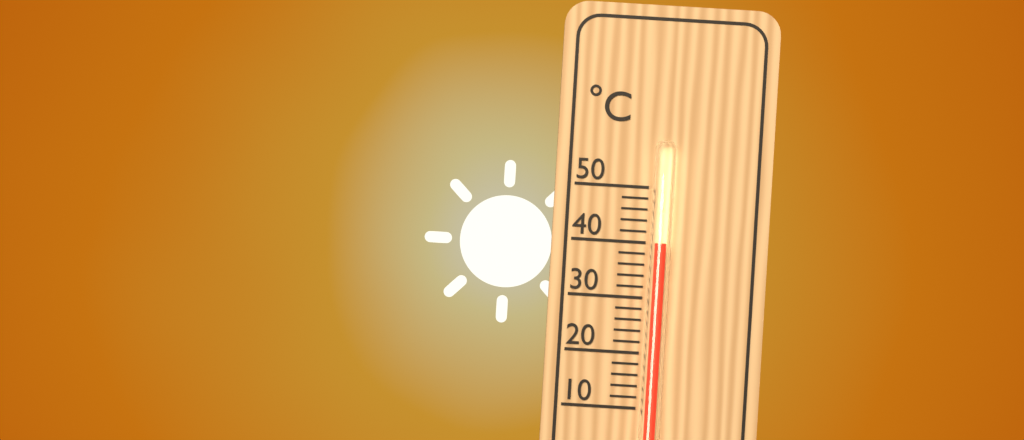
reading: 40 °C
